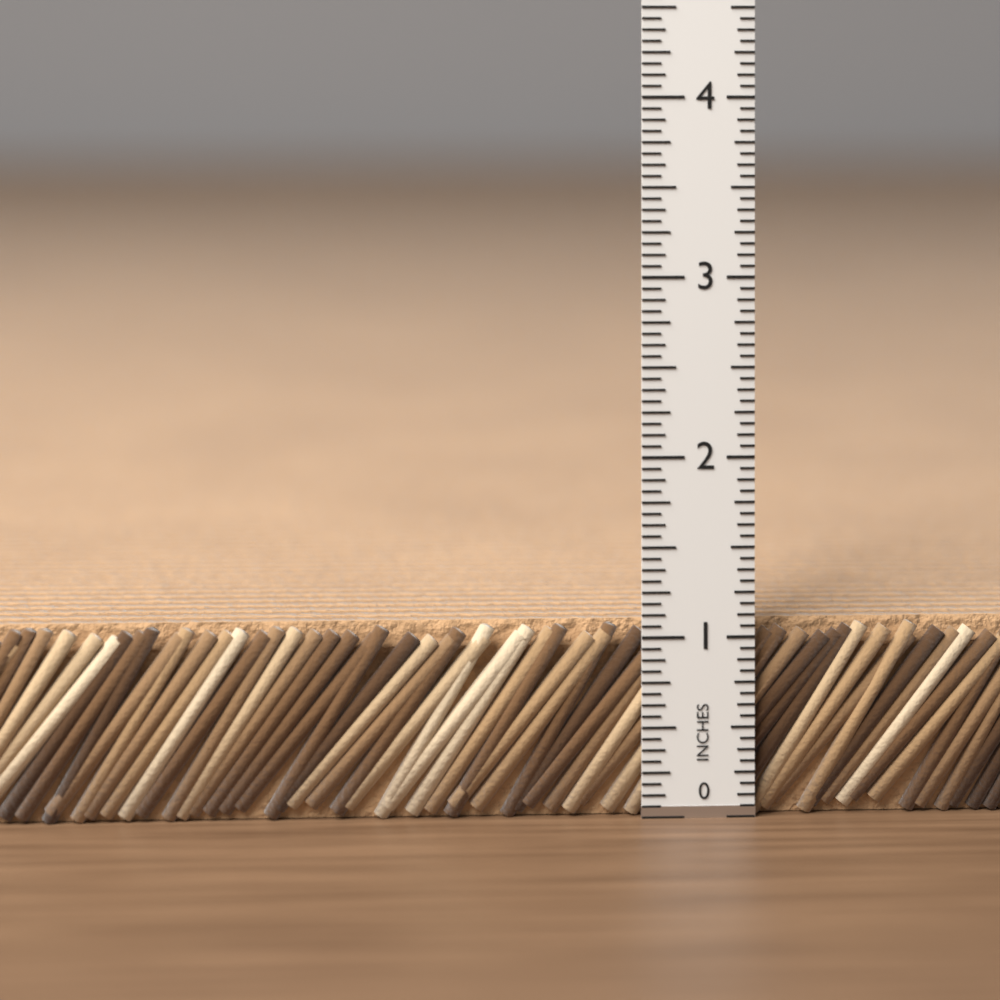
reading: 1.0625 in
